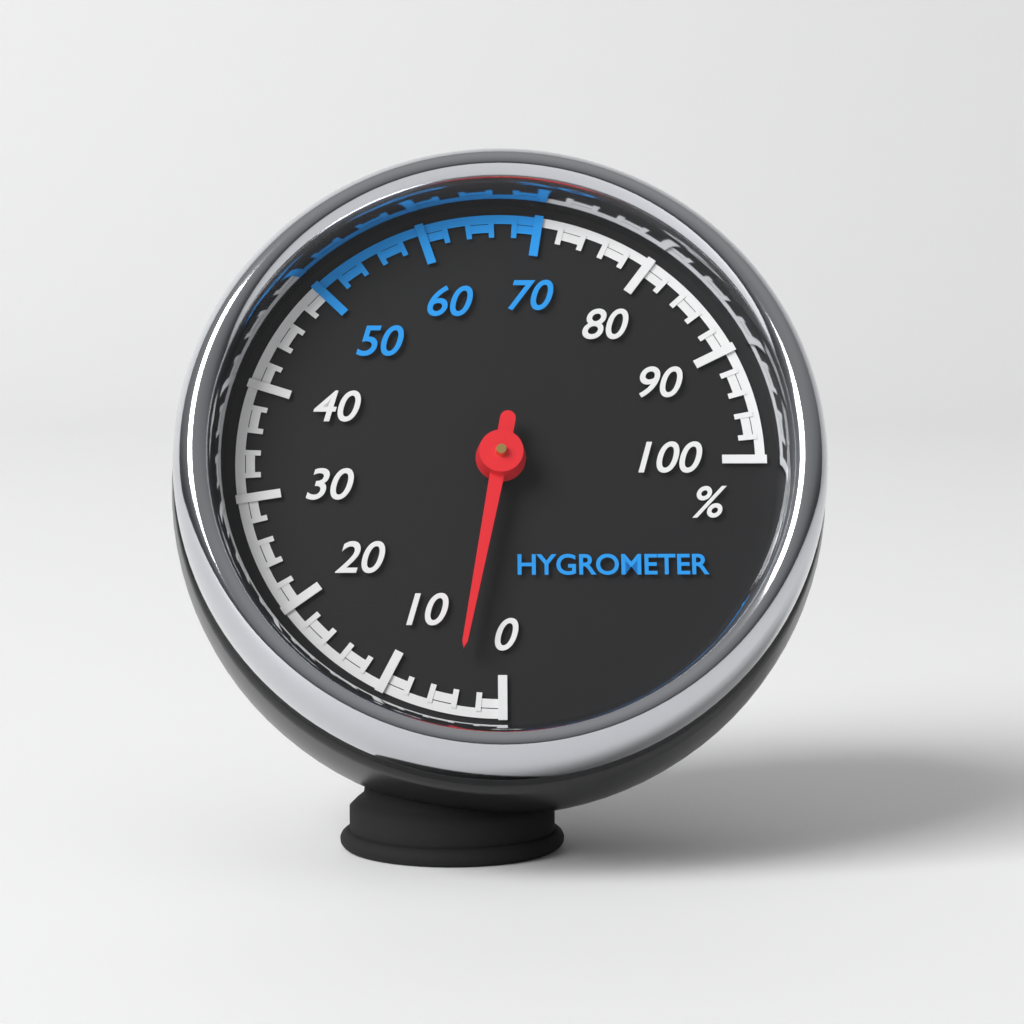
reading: 4 %
